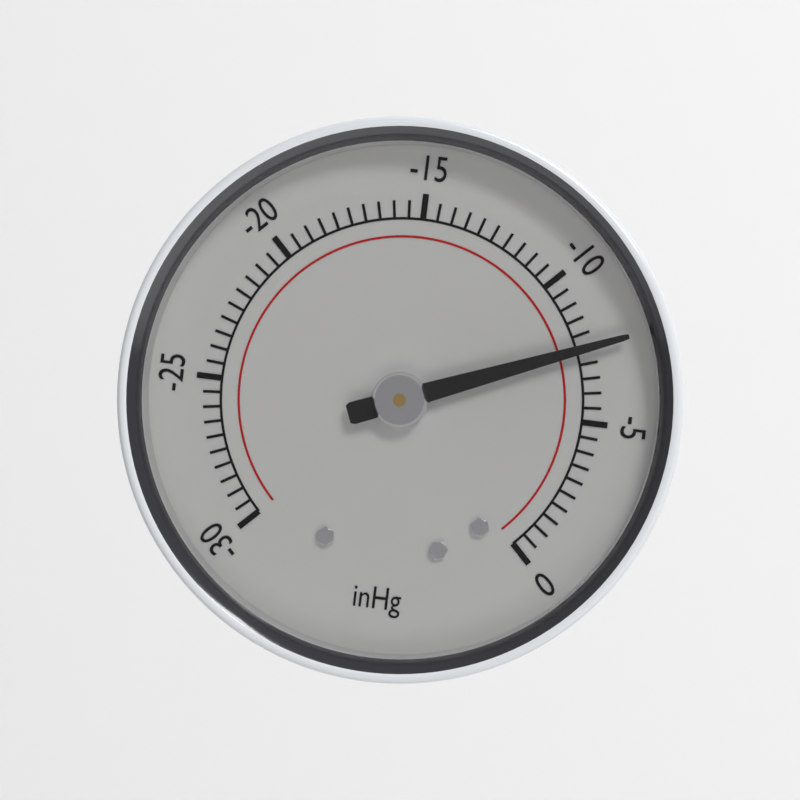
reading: -7.5 inHg
